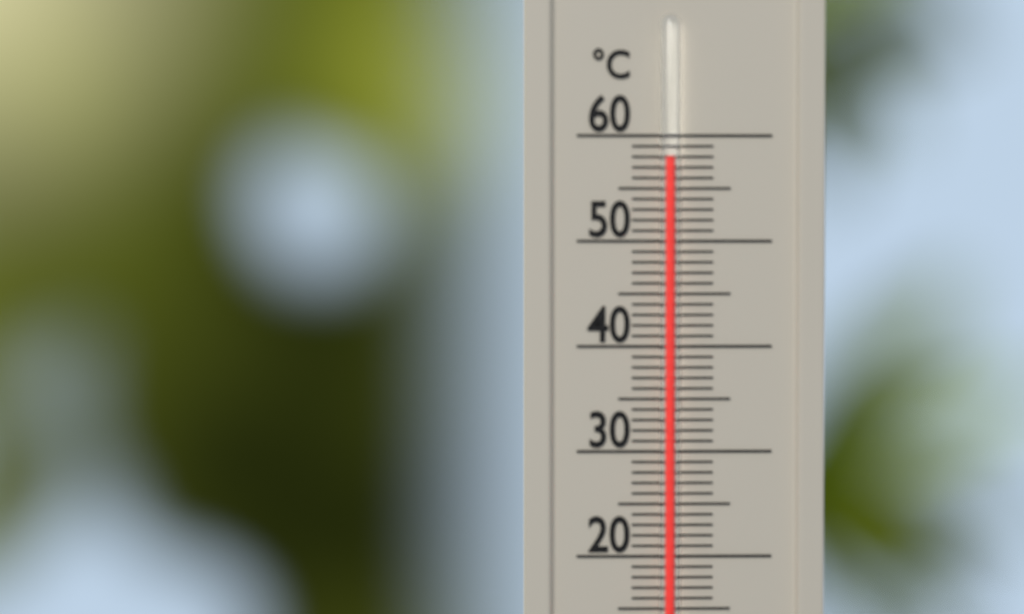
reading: 58 °C
